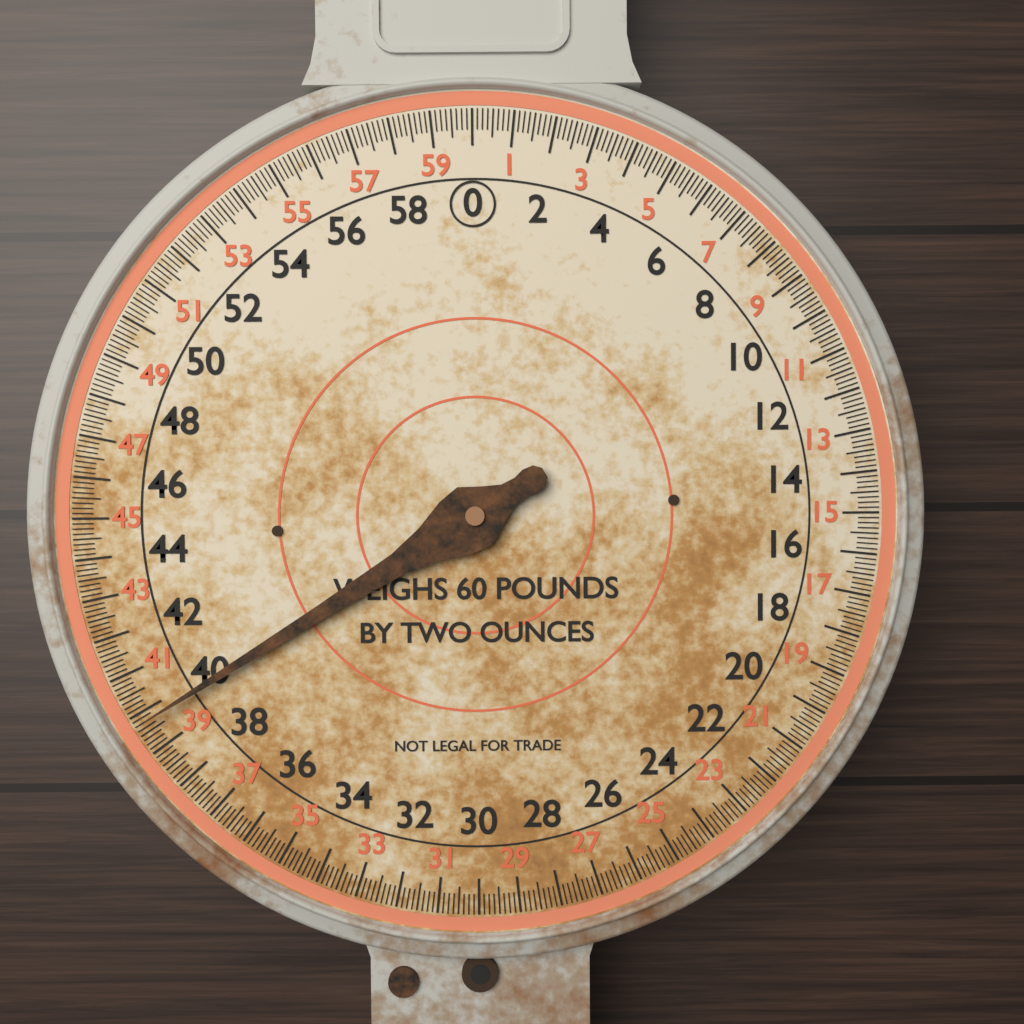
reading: 39.750 lb
